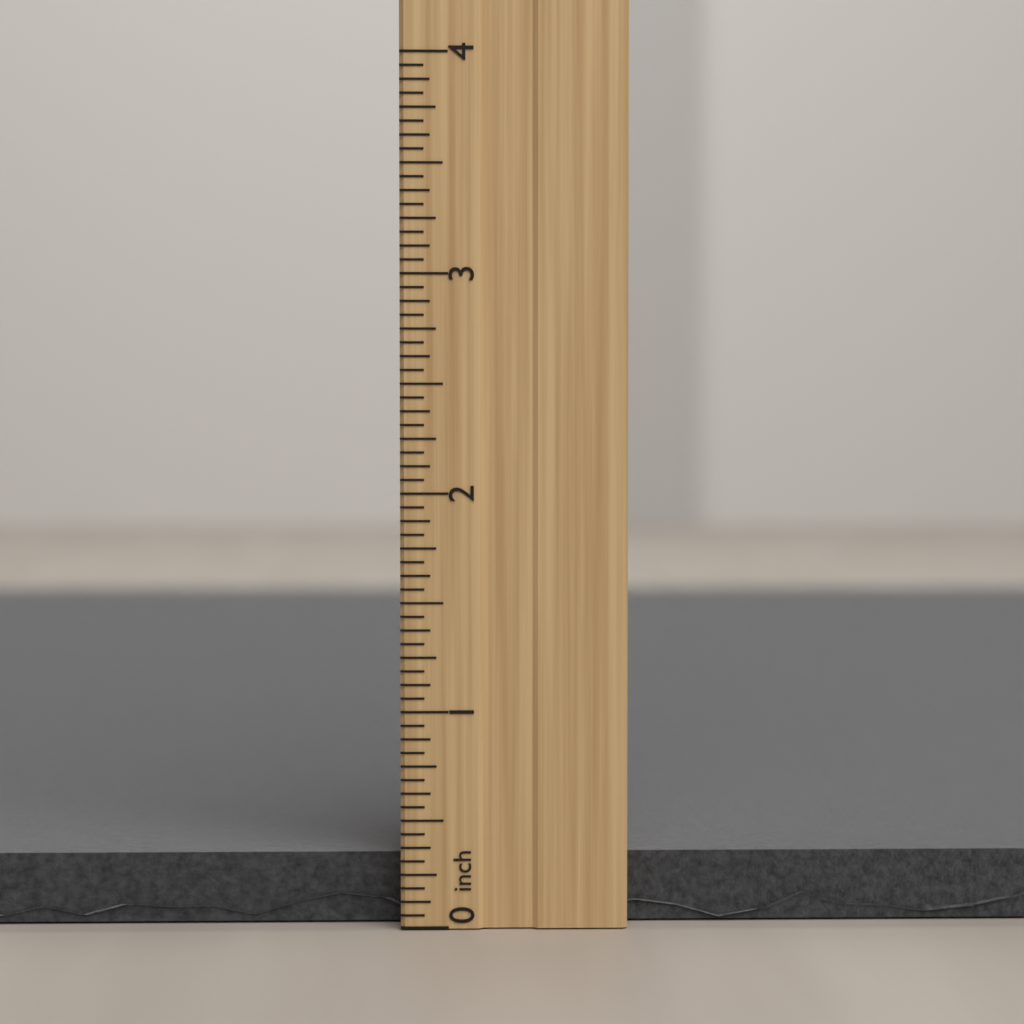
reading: 0.3750 inch
